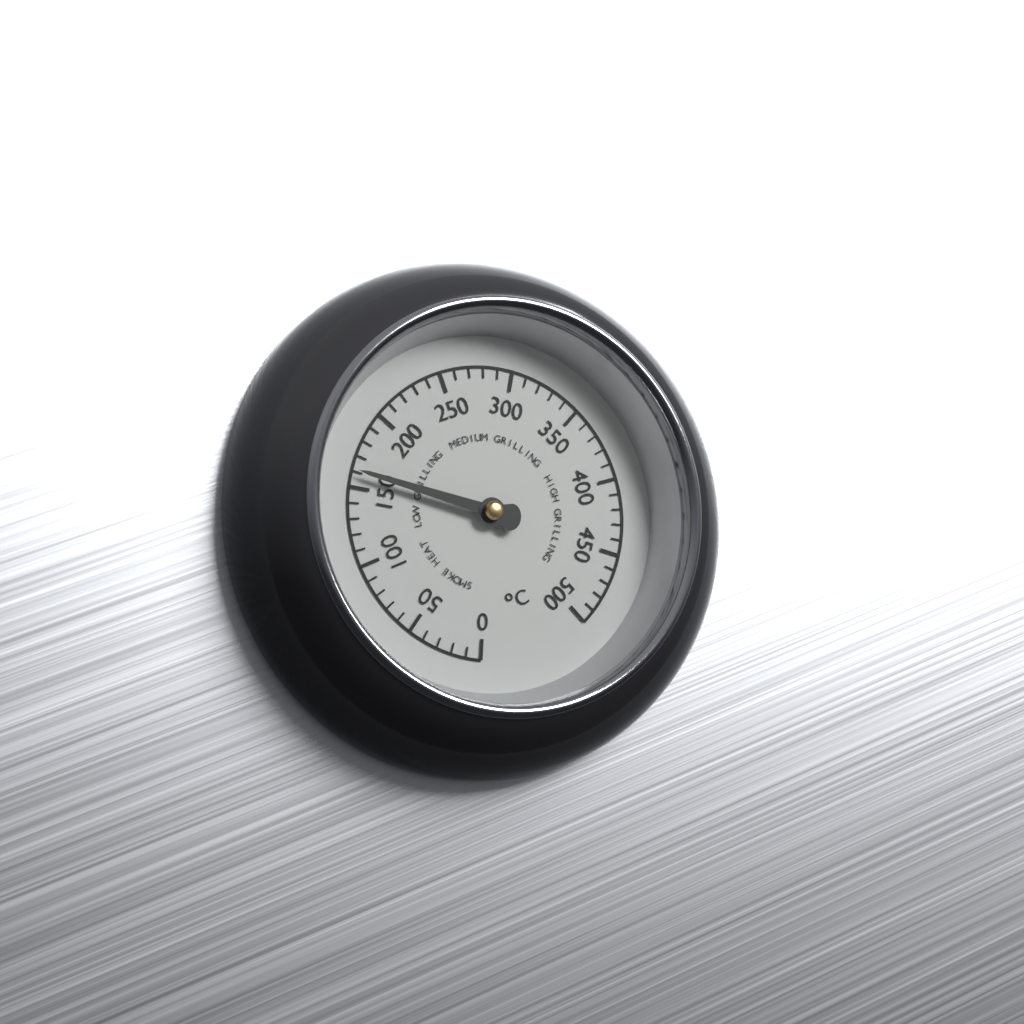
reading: 160 °C
